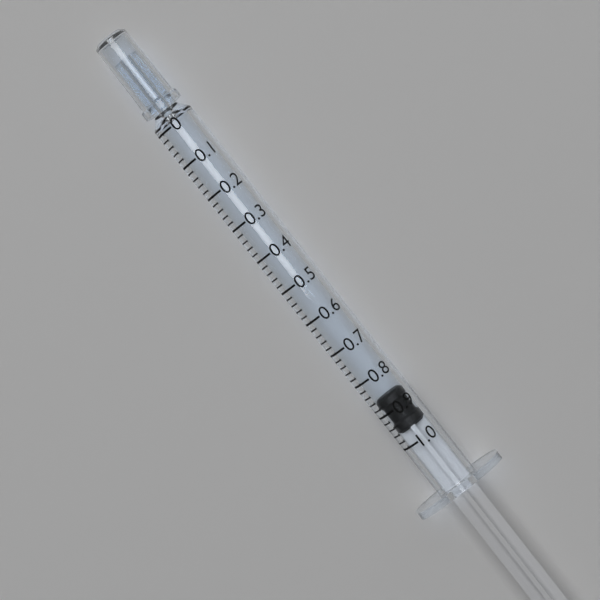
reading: 0.86 (no unit)
